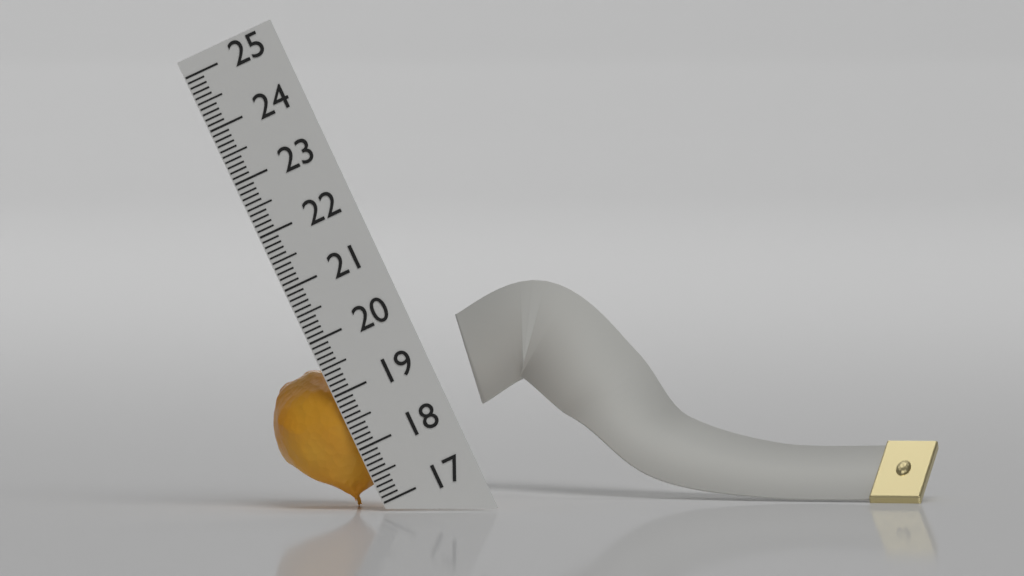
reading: 19.5 (no unit)
